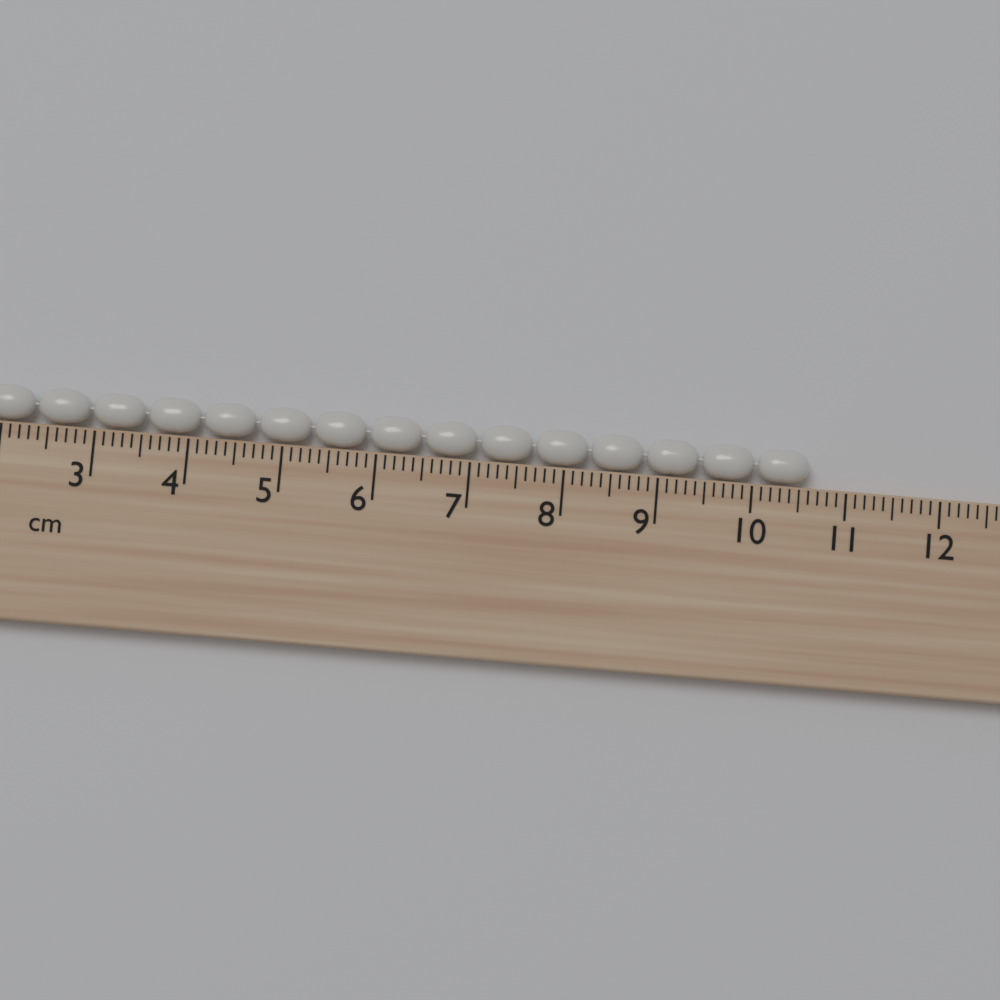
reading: 10.6 cm
